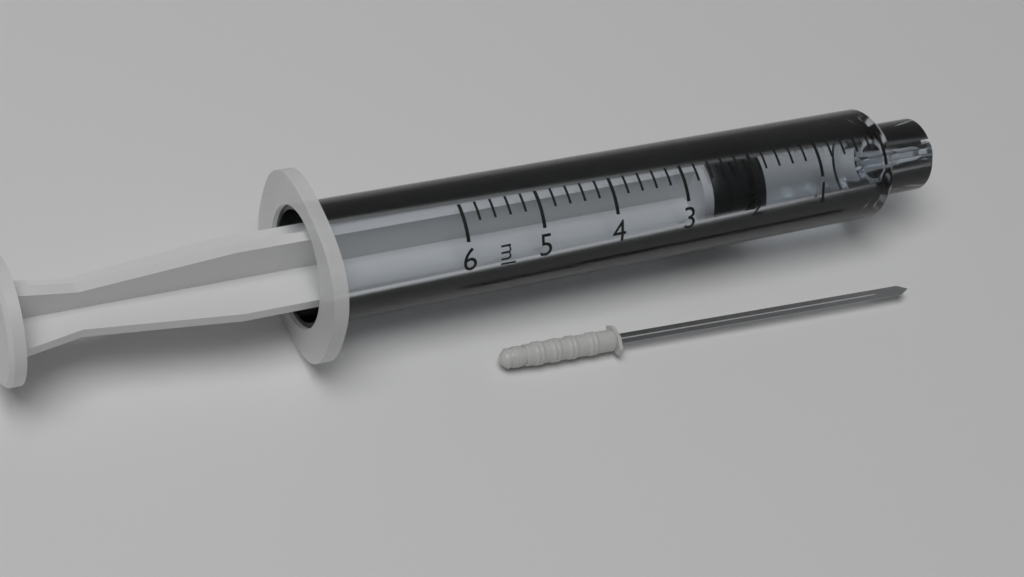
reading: 1.8 ml
